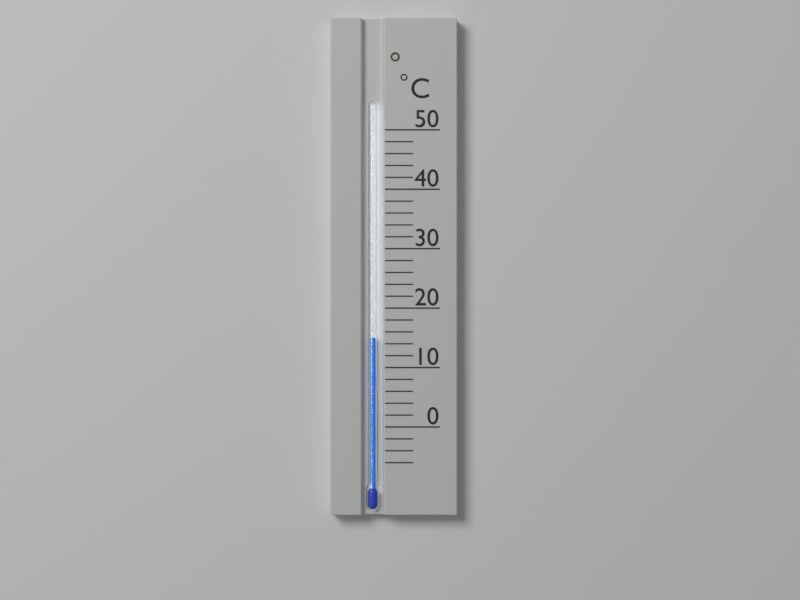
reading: 15 °C
